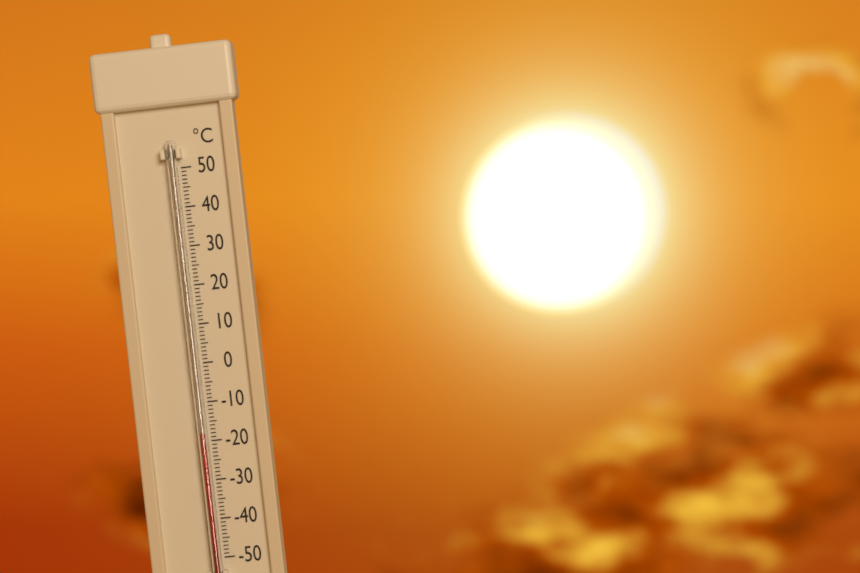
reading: -18 °C
